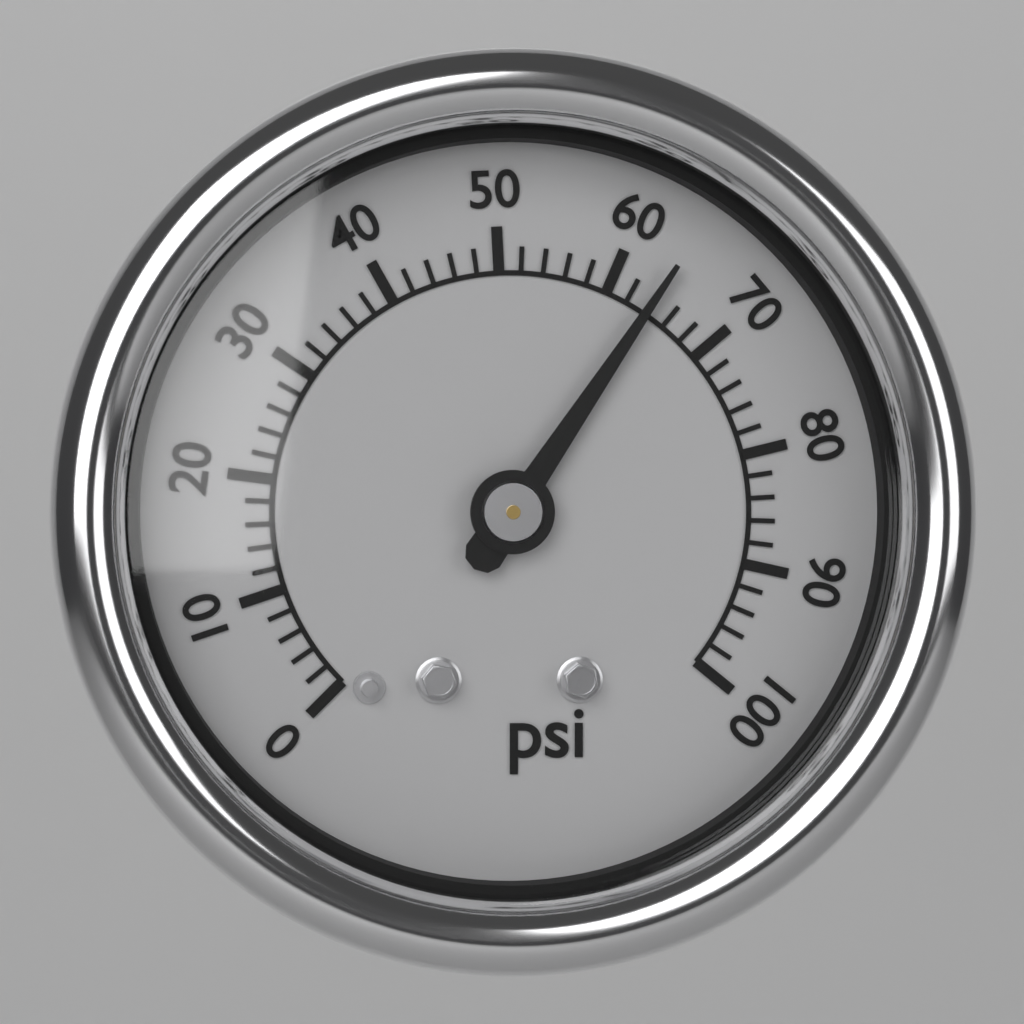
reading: 64 psi
